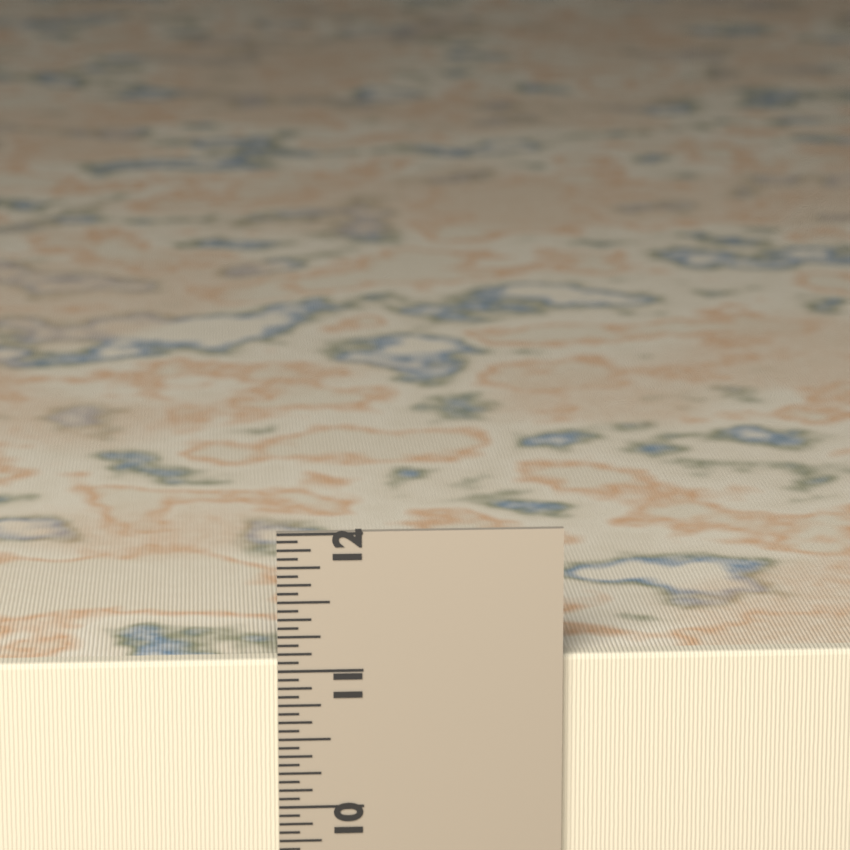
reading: 11.0625 in
